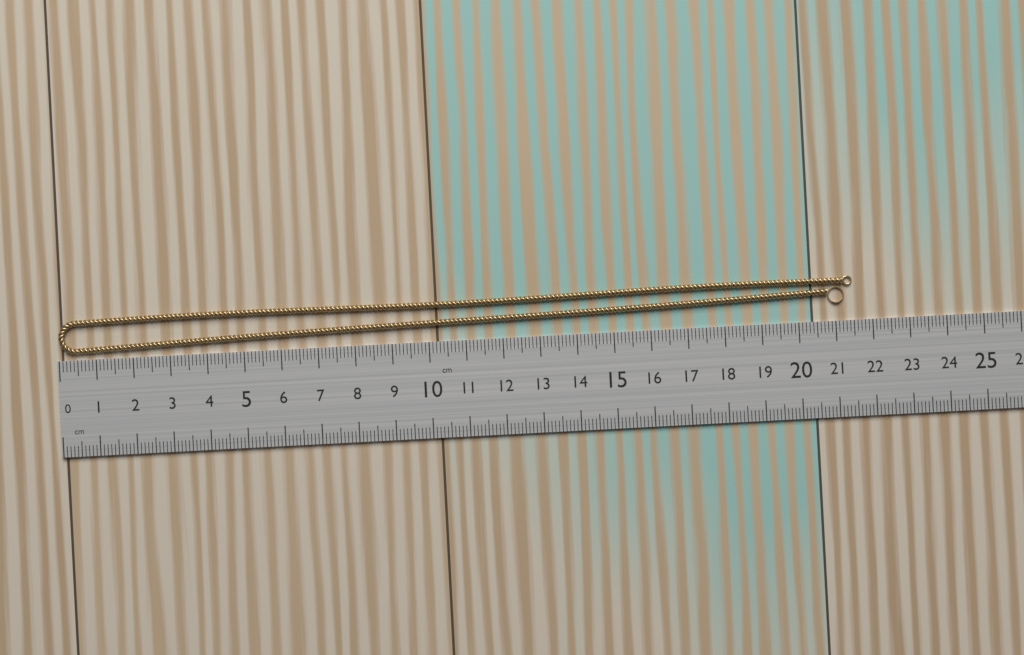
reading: 21.5 cm
